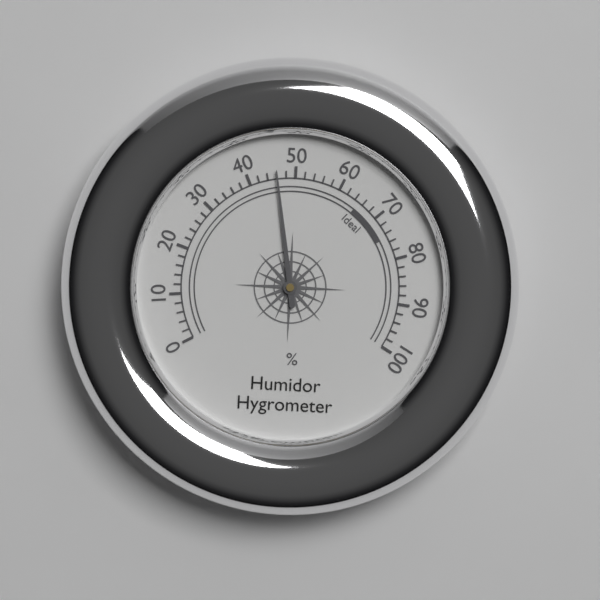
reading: 46 %
